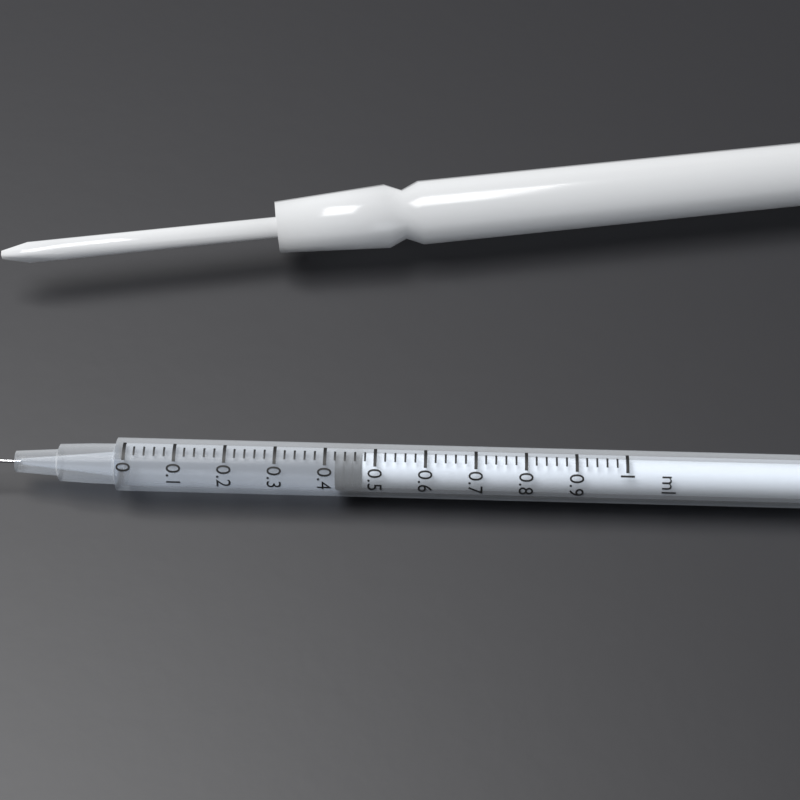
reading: 0.42 ml
